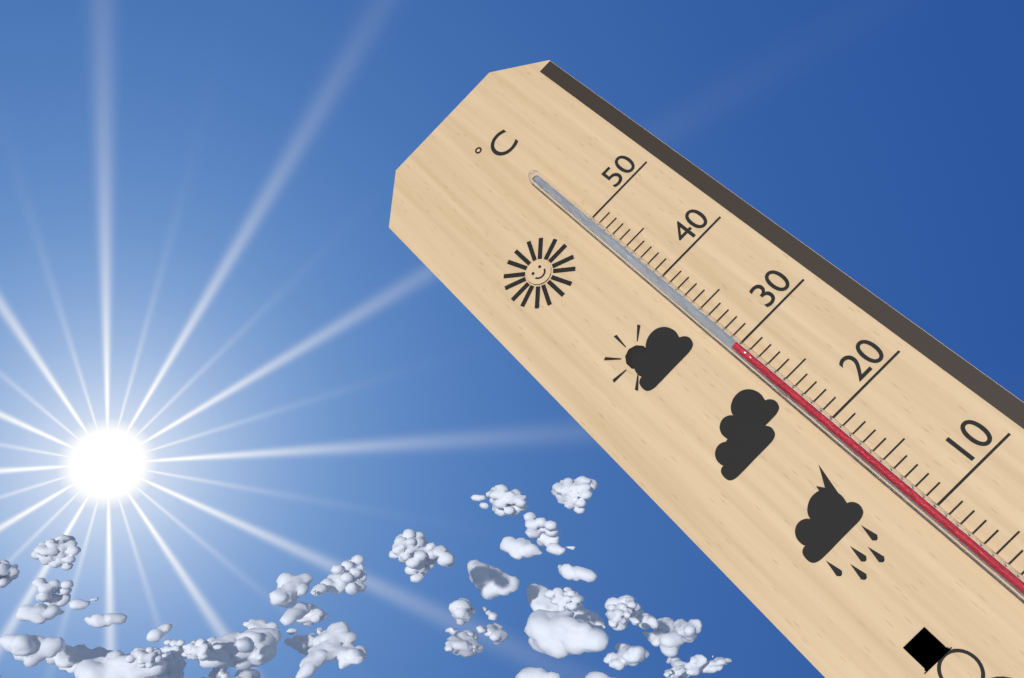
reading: 30 °C
